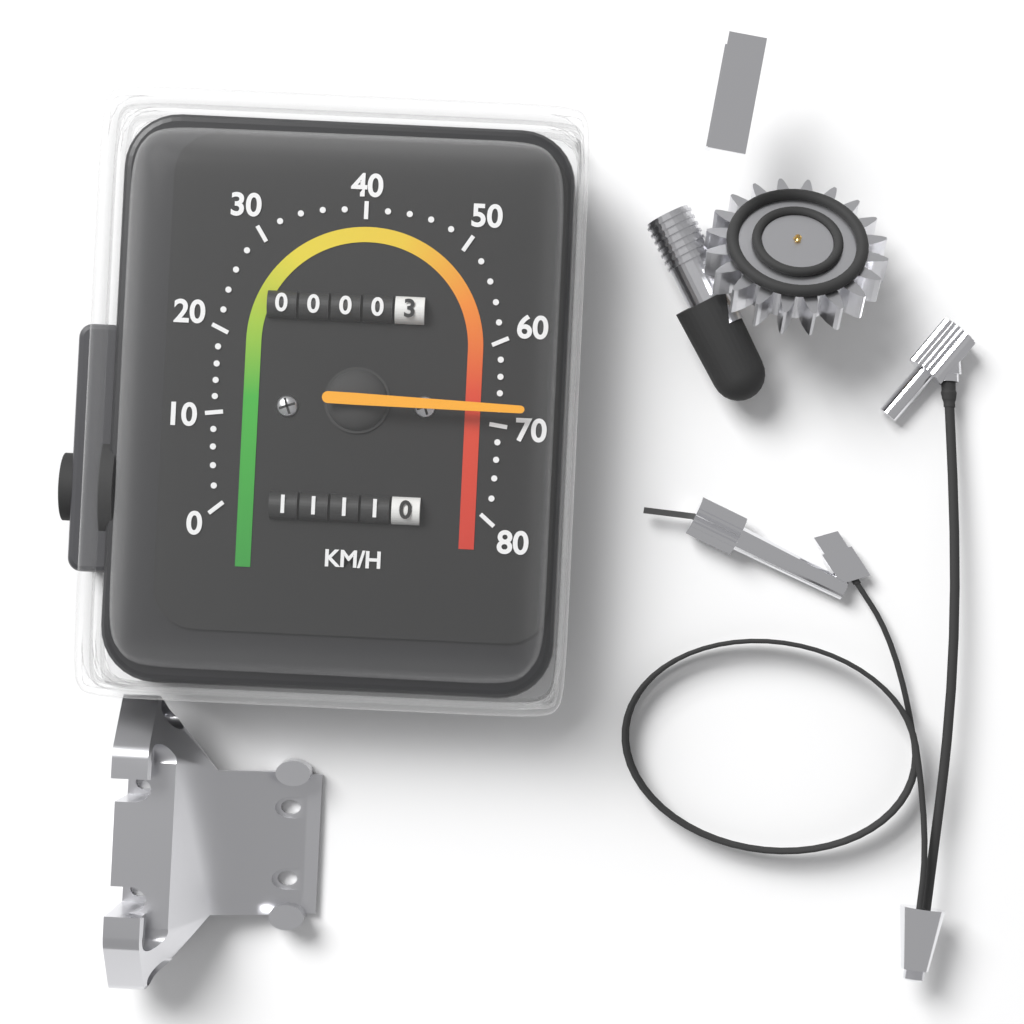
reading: 68 km/h
